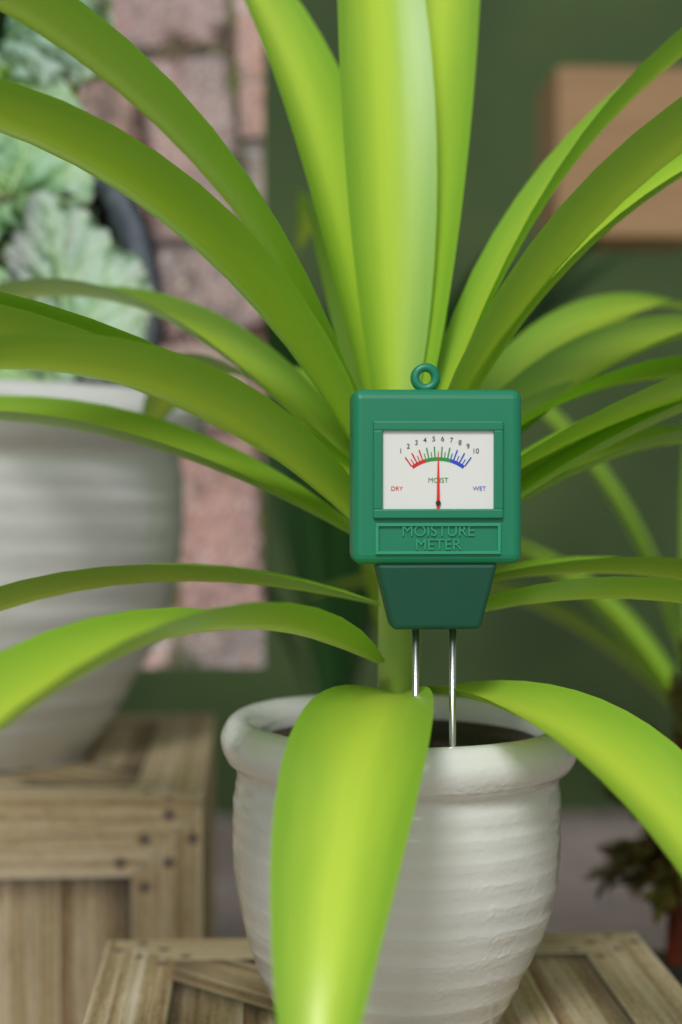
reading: 5.5 (no unit)
